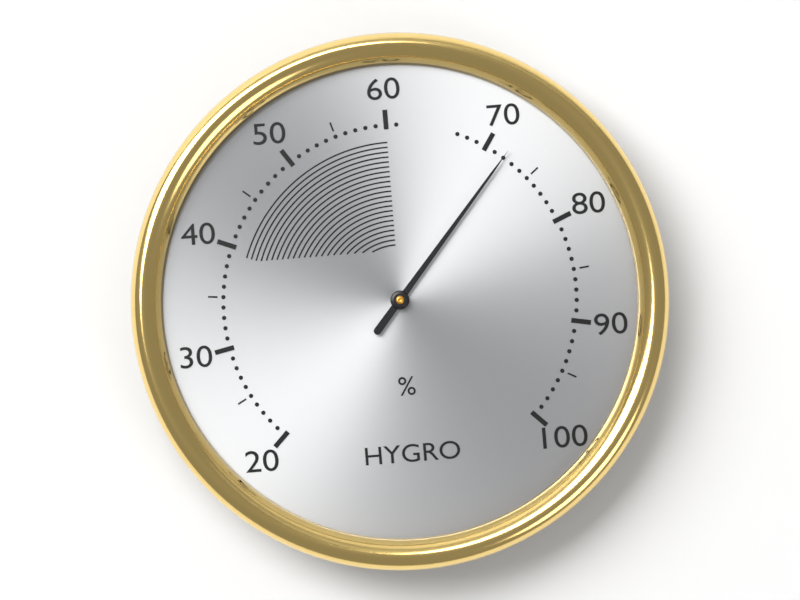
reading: 72 %
